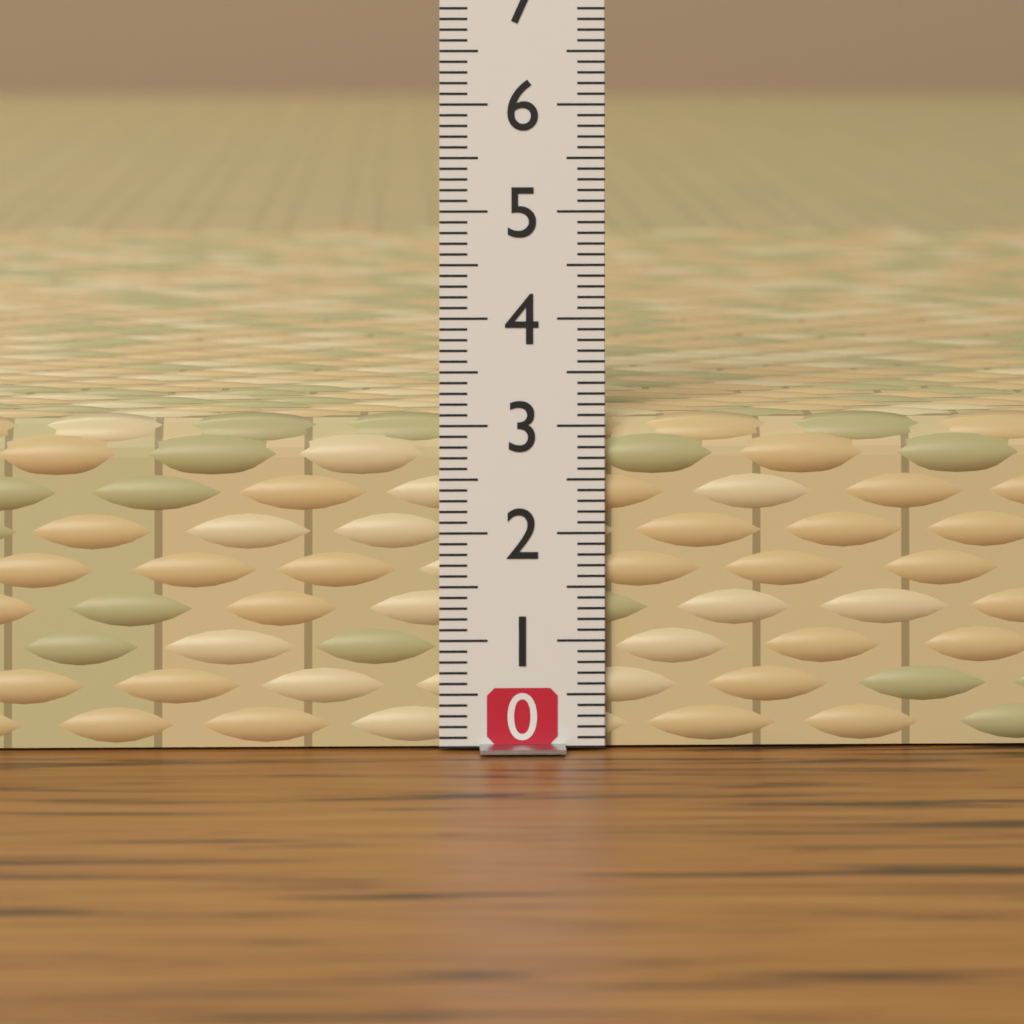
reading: 3.1 (no unit)
